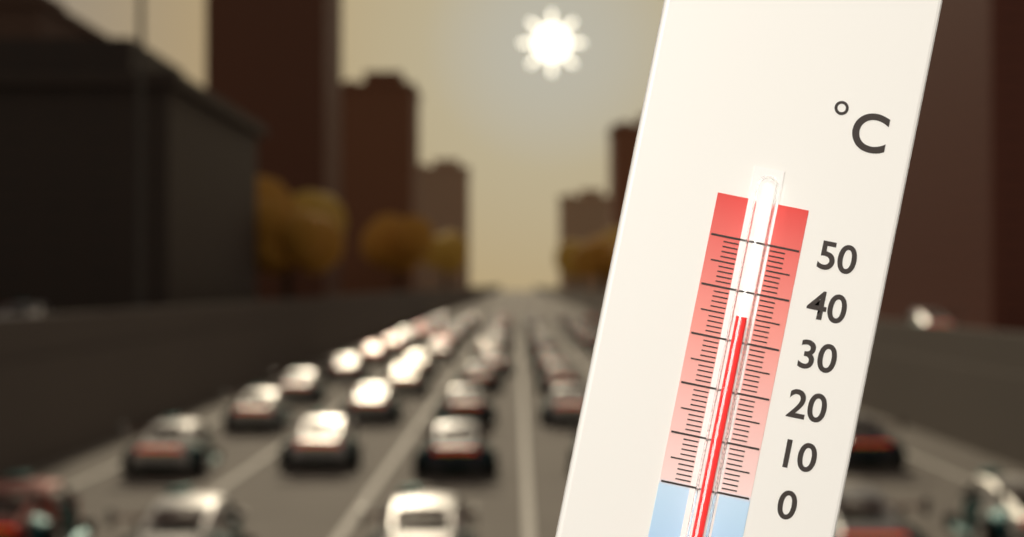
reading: 35 °C
